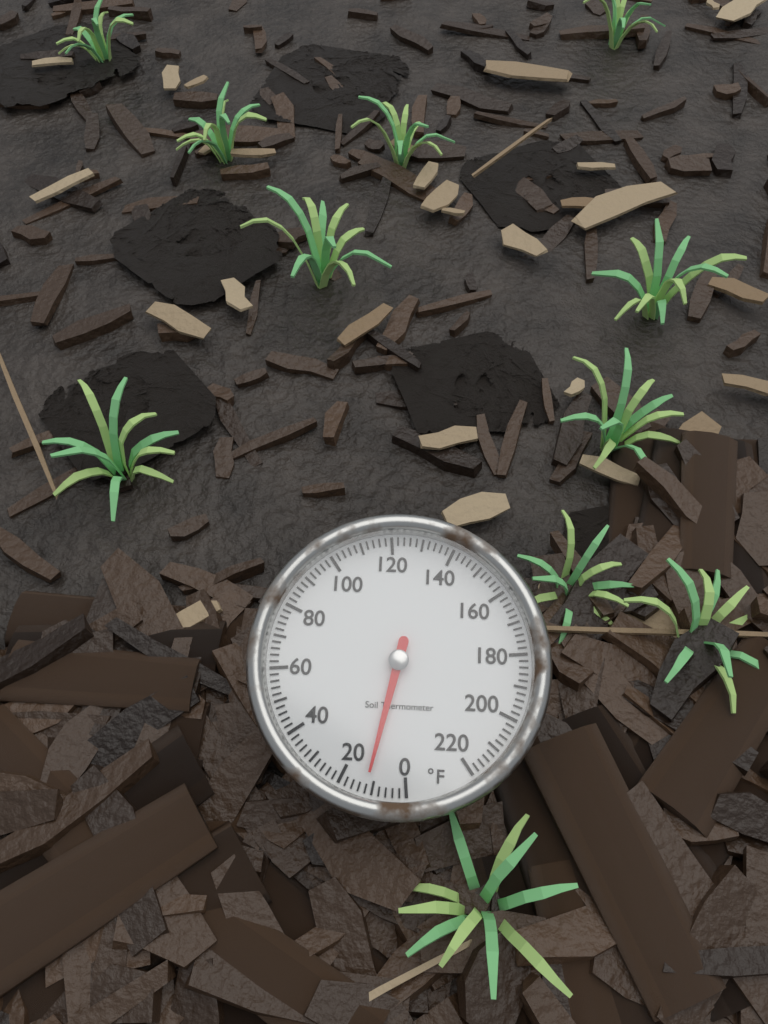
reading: 12 °F
